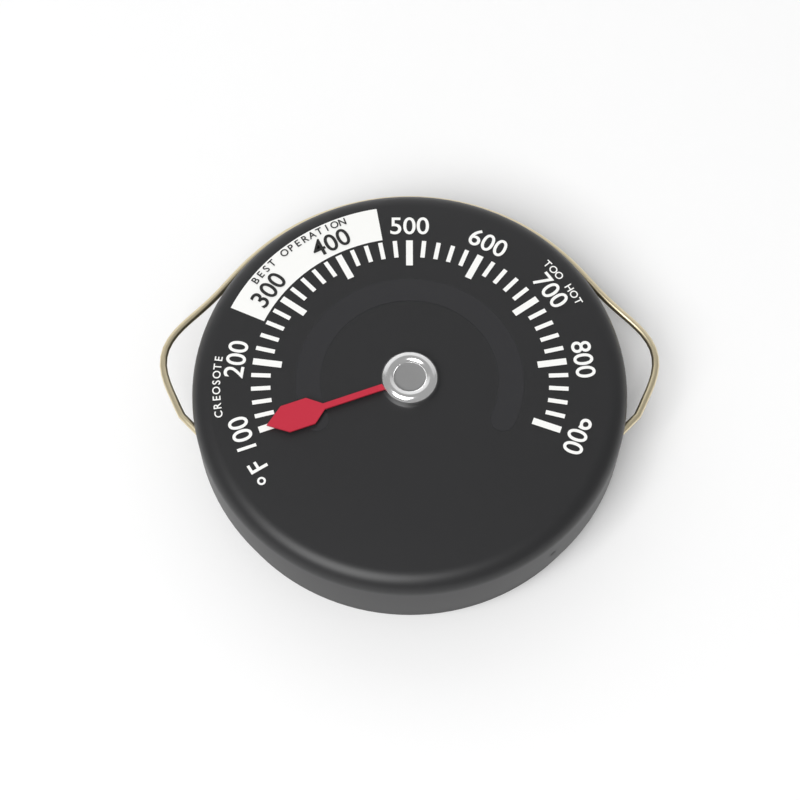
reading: 100 °F
